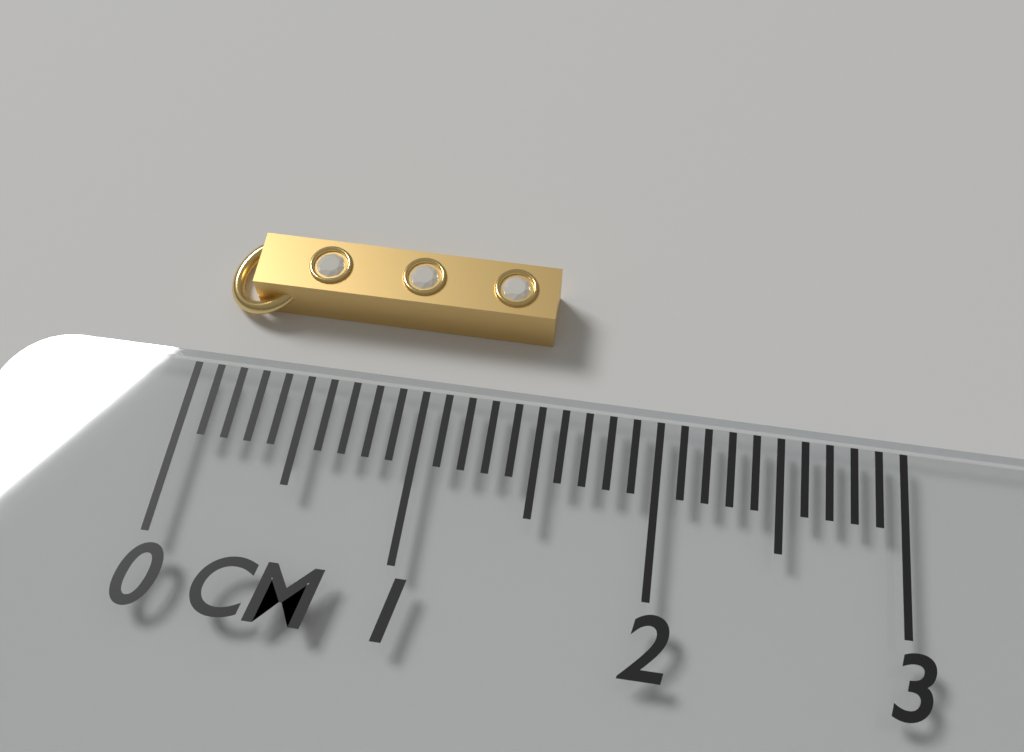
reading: 1.5 cm
